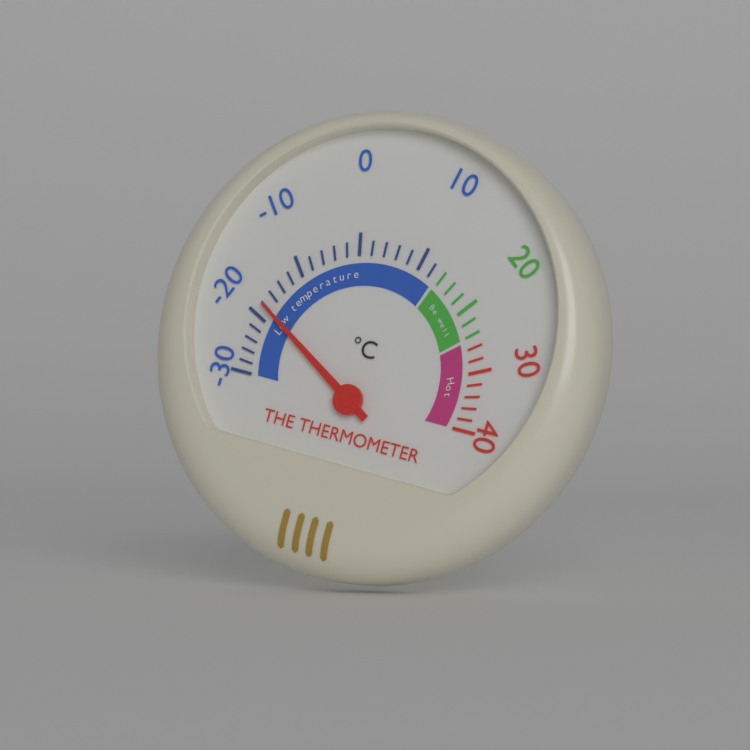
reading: -18 °C
